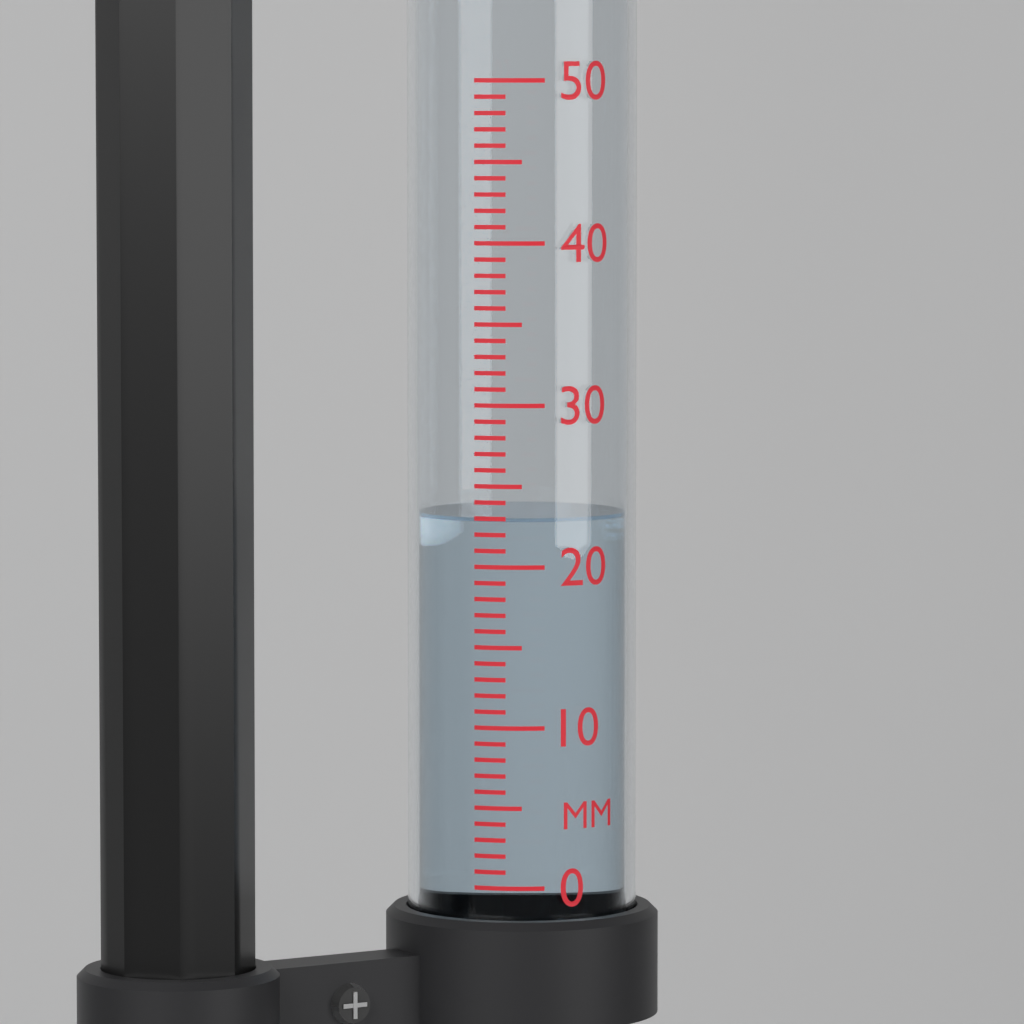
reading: 23 mm
